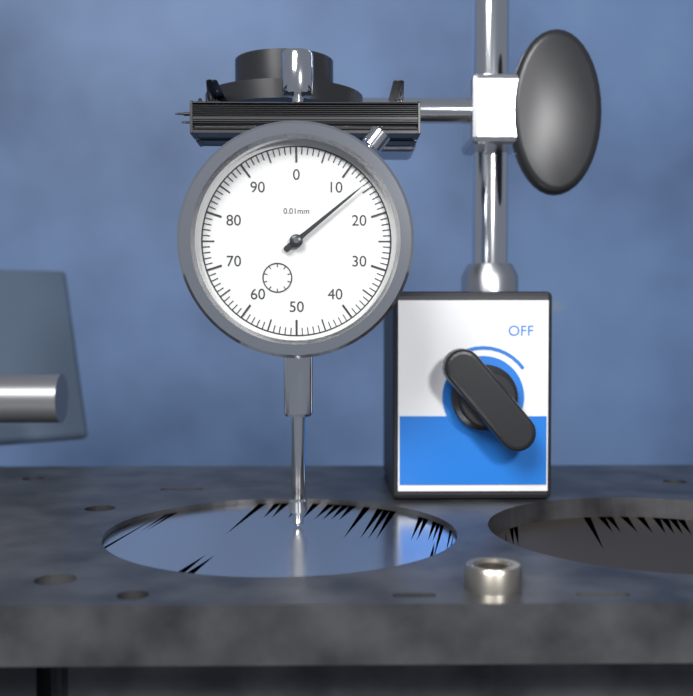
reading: 14 0.01mm
